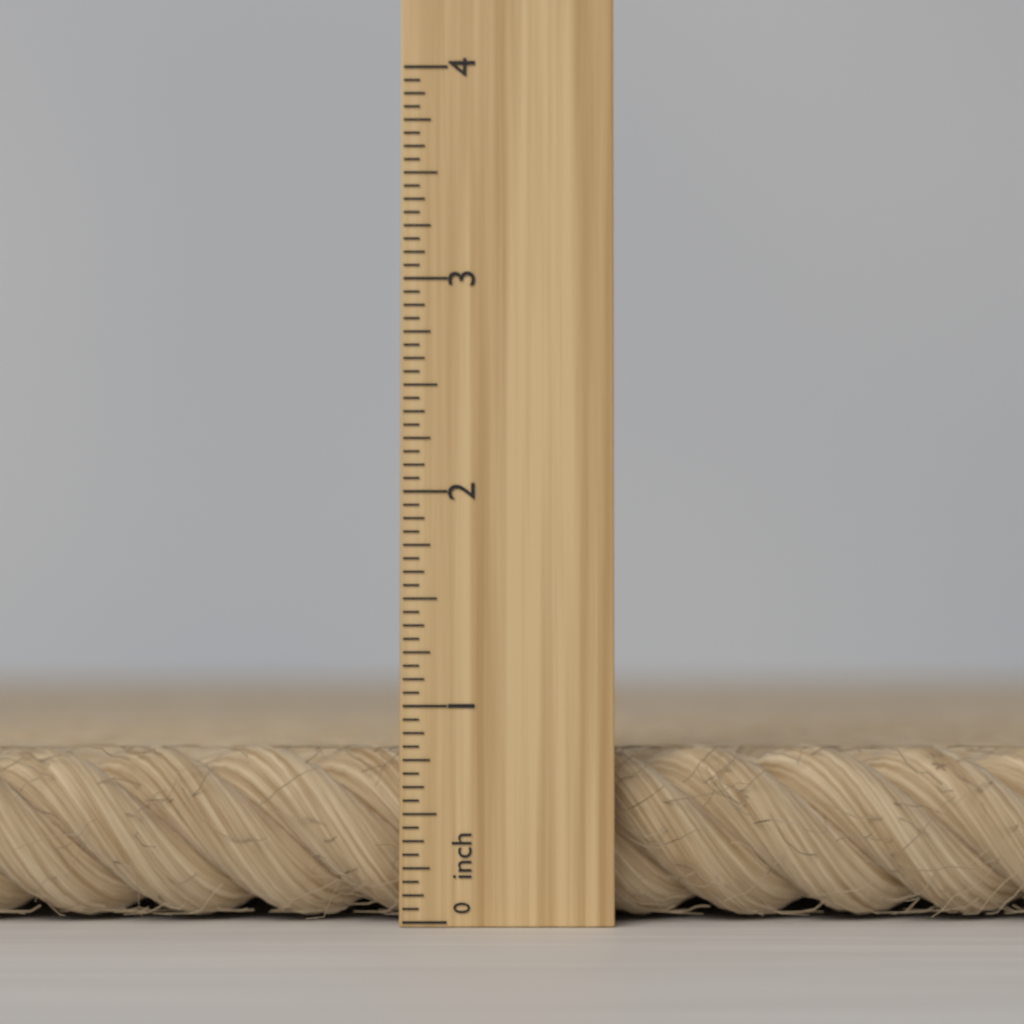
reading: 0.8125 inch
